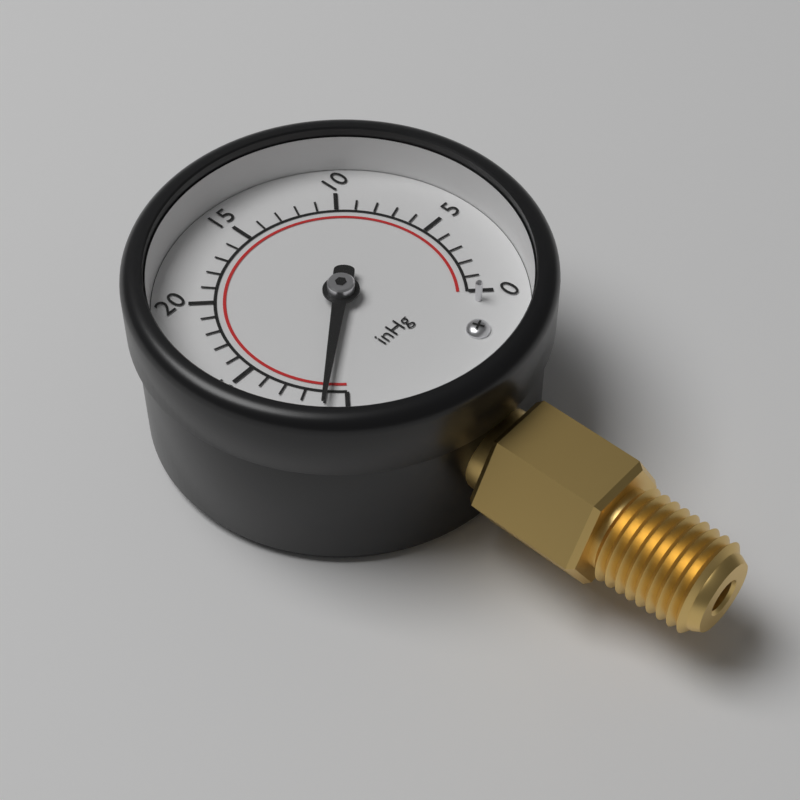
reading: 29 inHg
